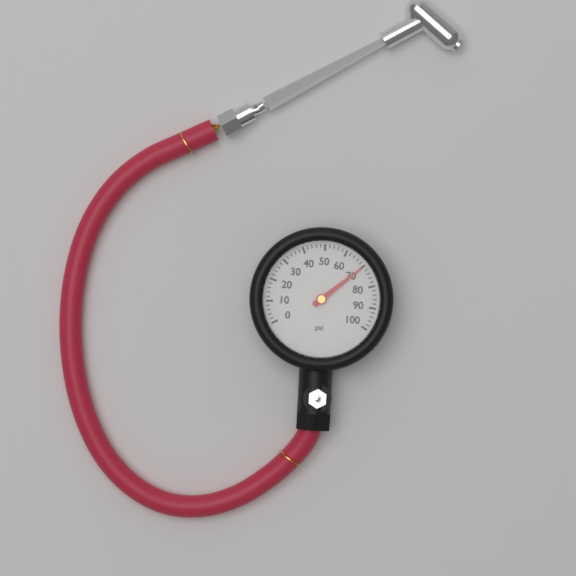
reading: 70 psi
